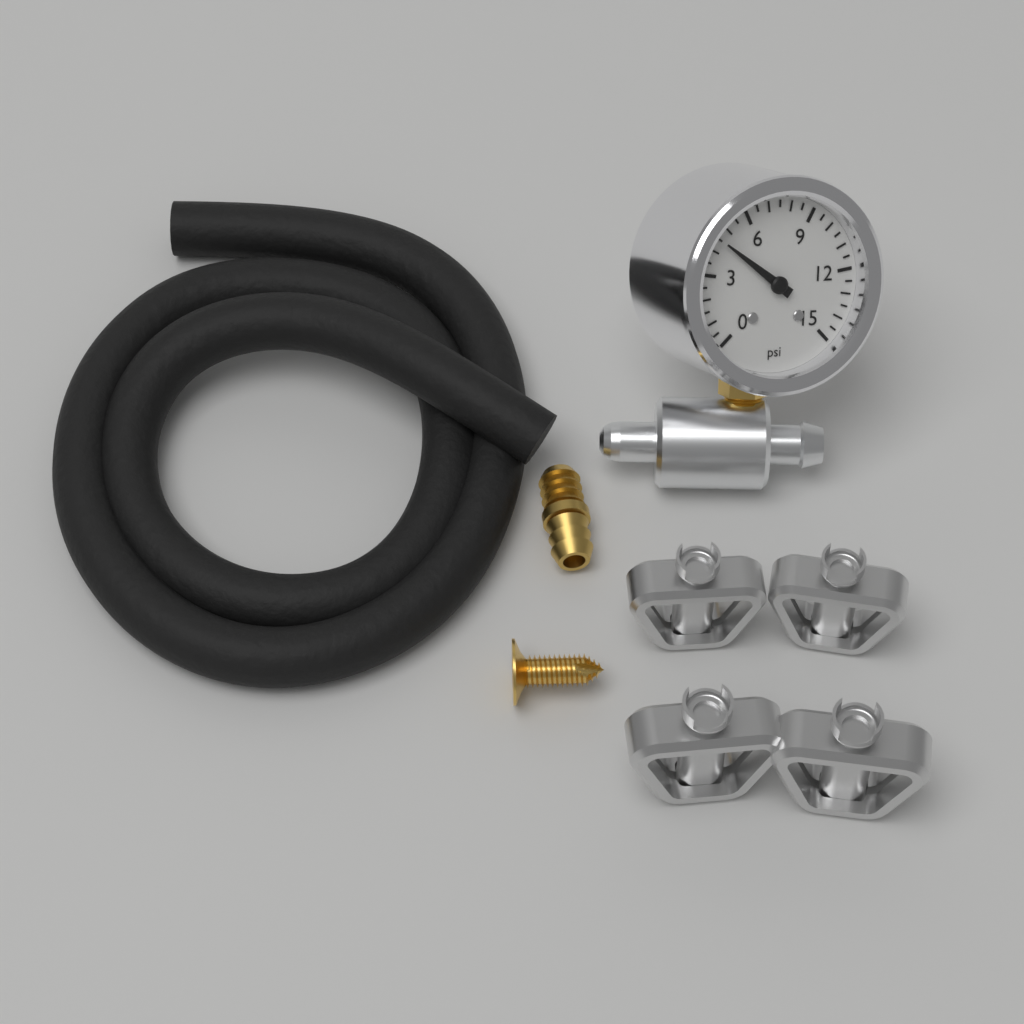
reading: 4.5 psi
